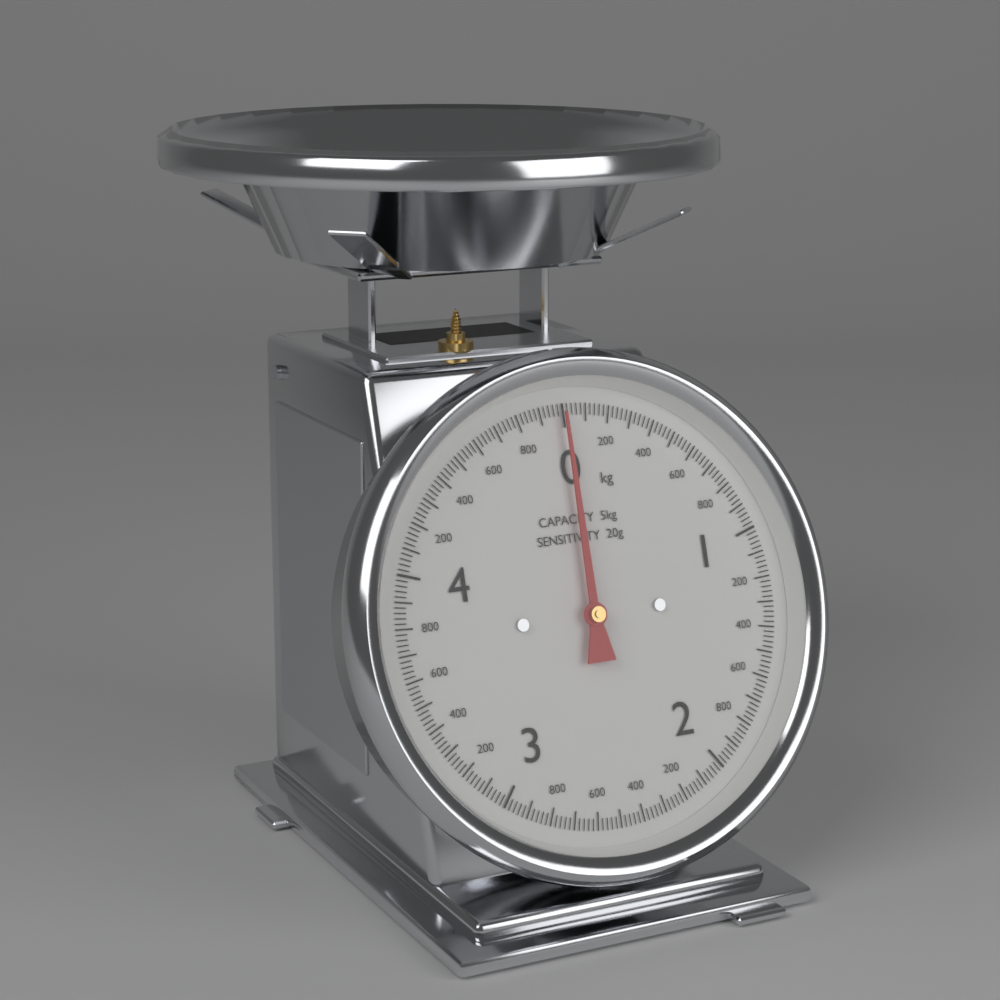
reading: 0.00 kg
